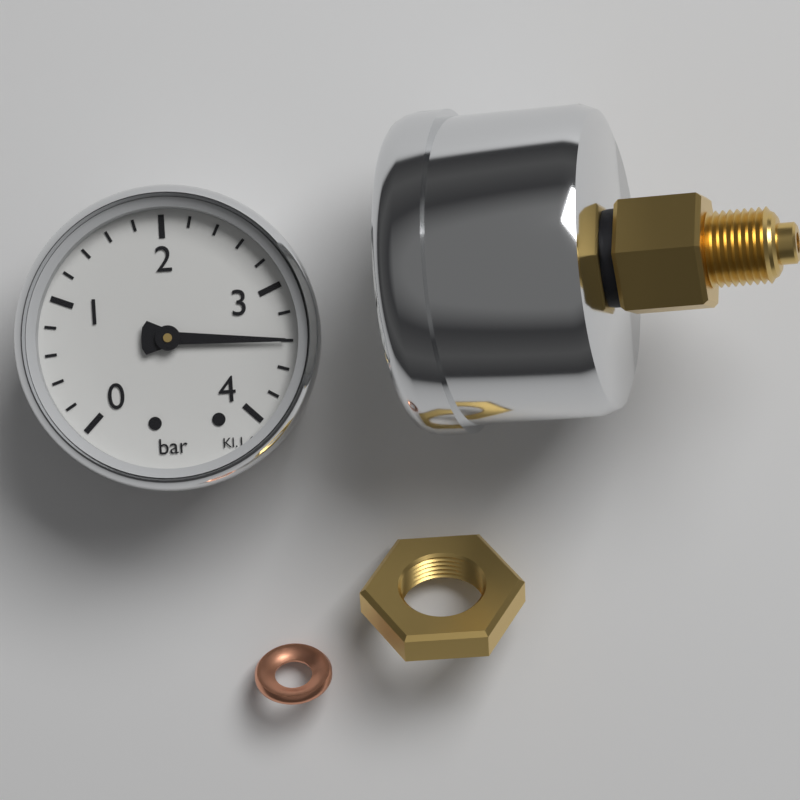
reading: 3.4 bar
